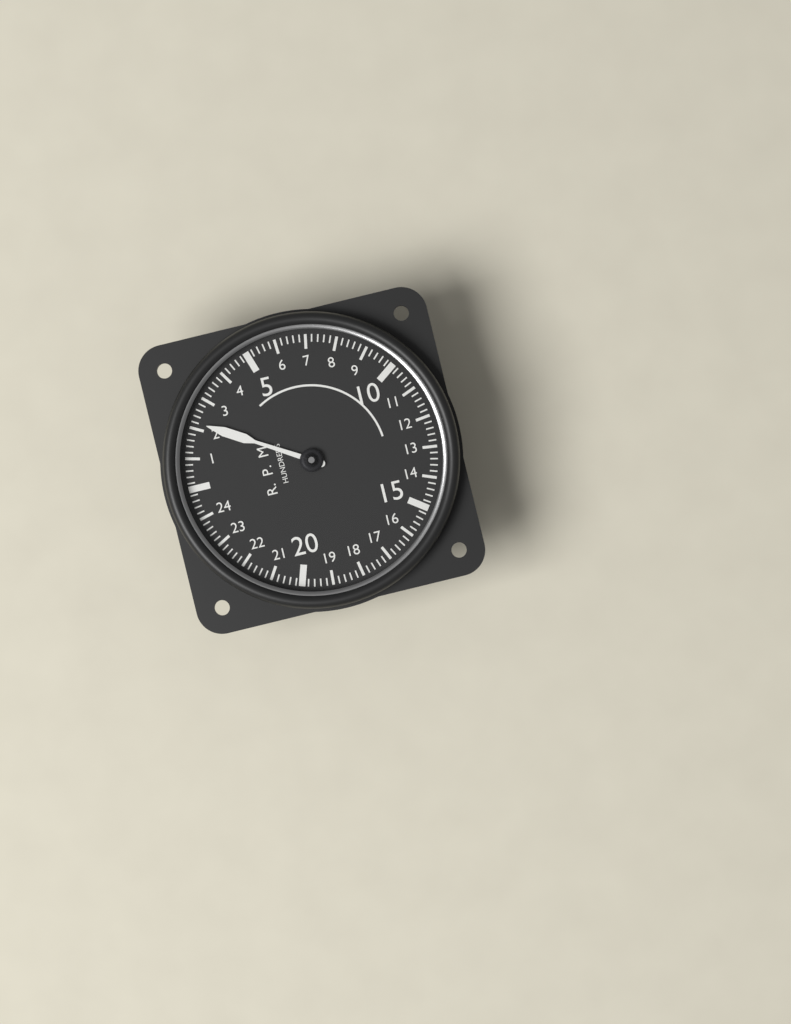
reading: 2.2 RPM x100
